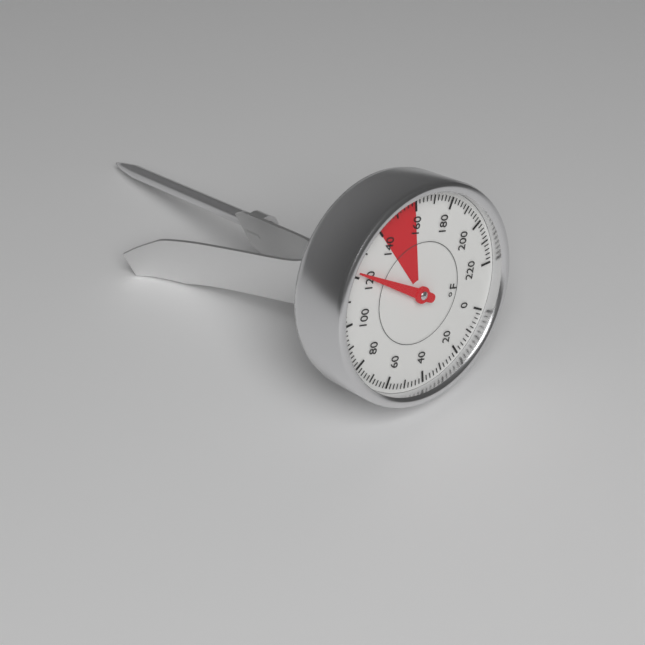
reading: 122 °F
